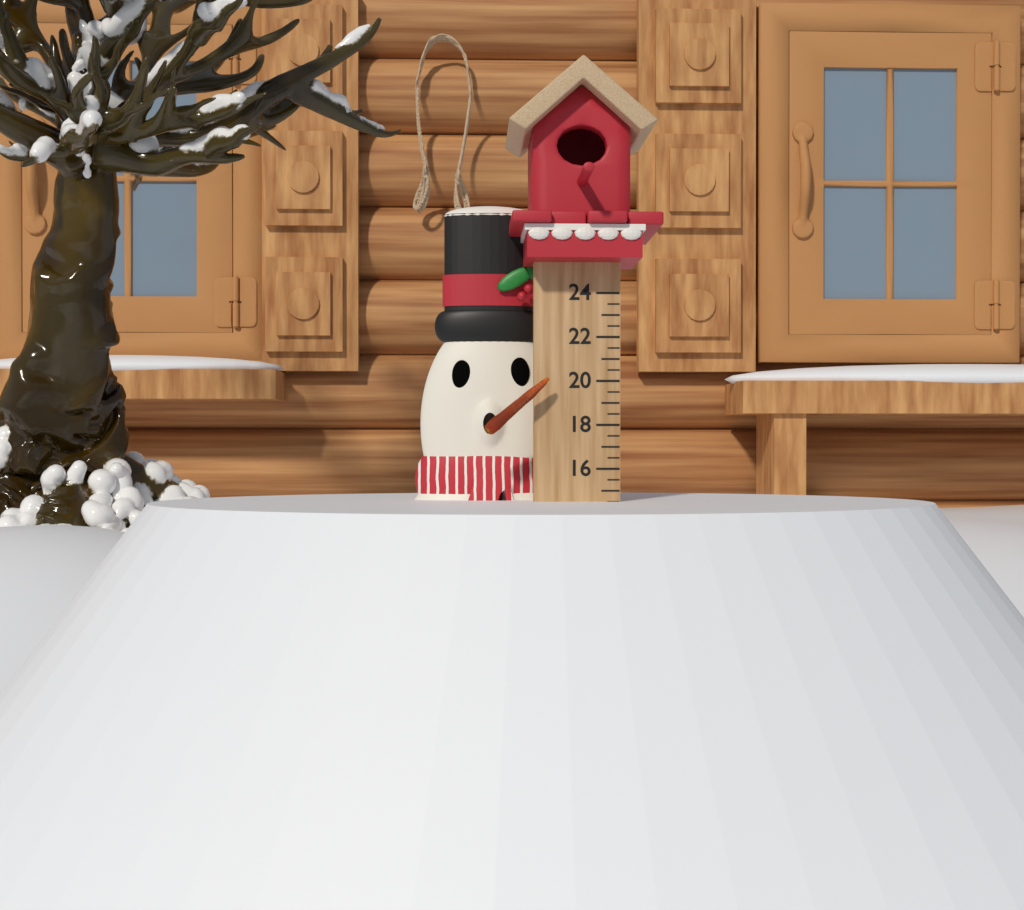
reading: 14.5 (no unit)
